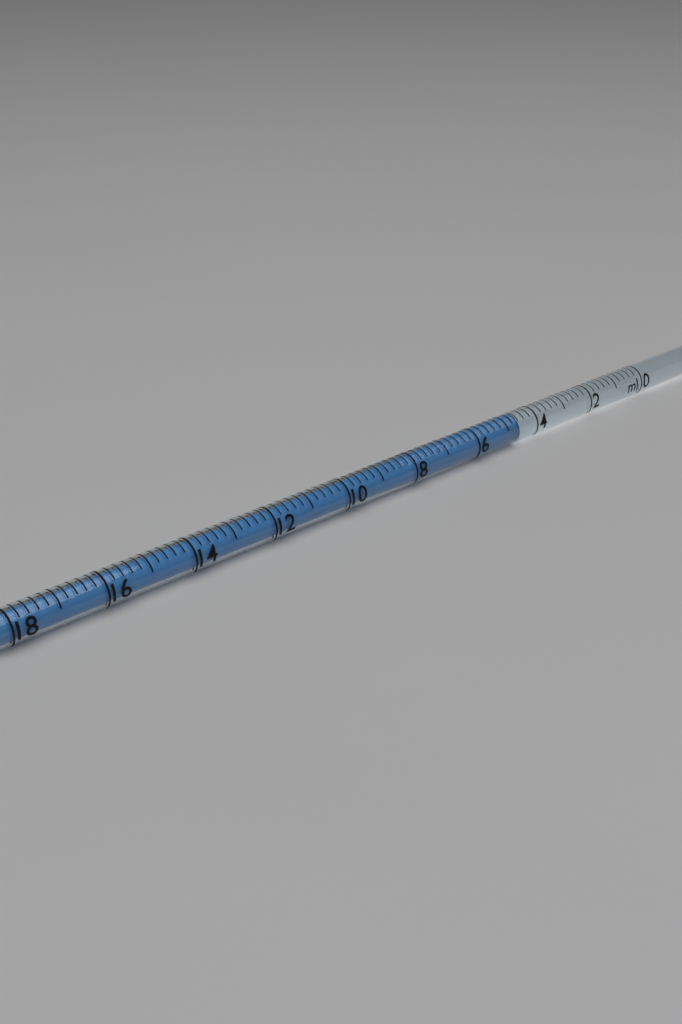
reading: 4.6 ml
